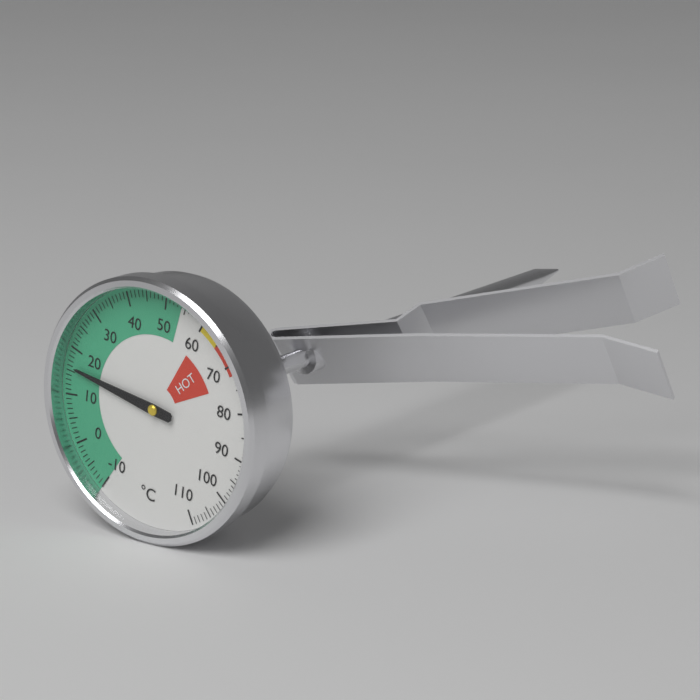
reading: 16 °C
